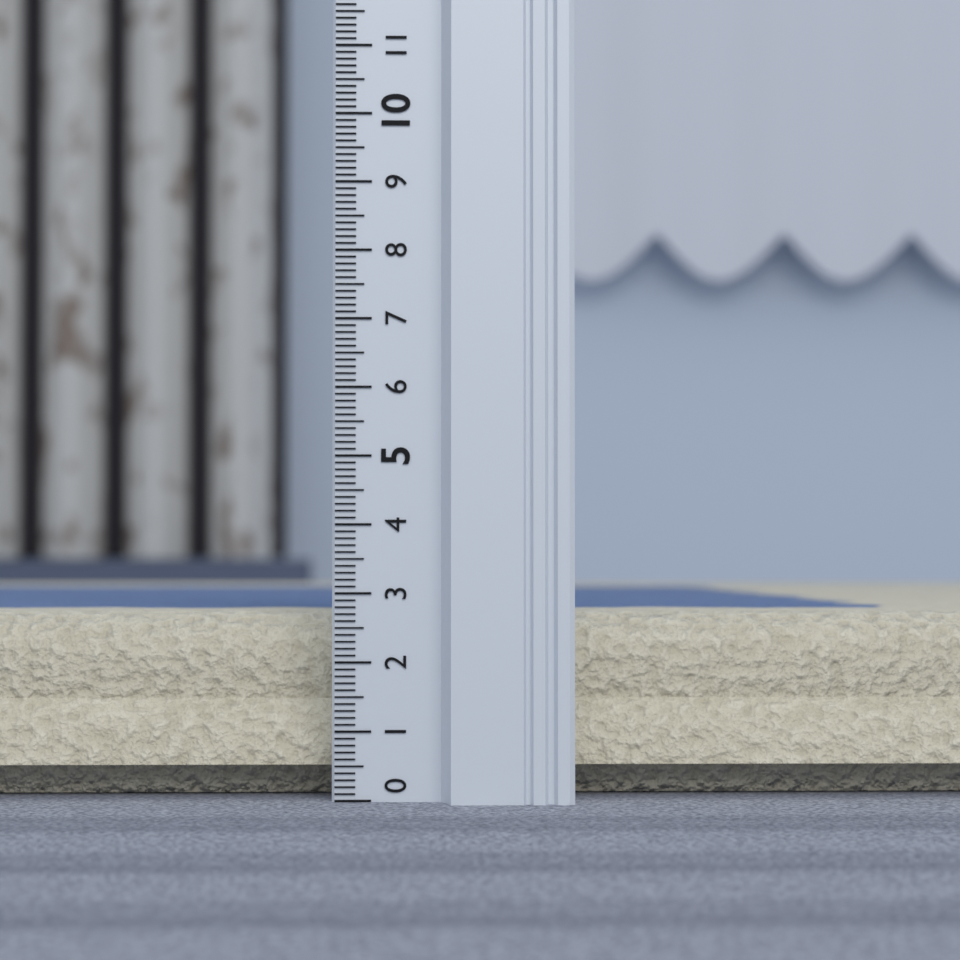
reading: 2.7 (no unit)
